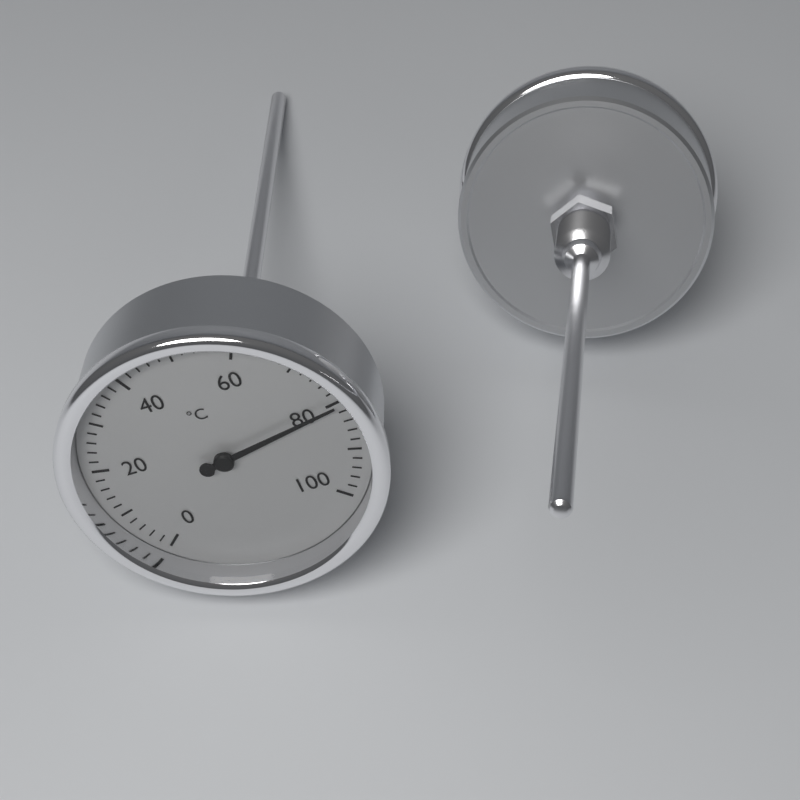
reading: 80 °C
